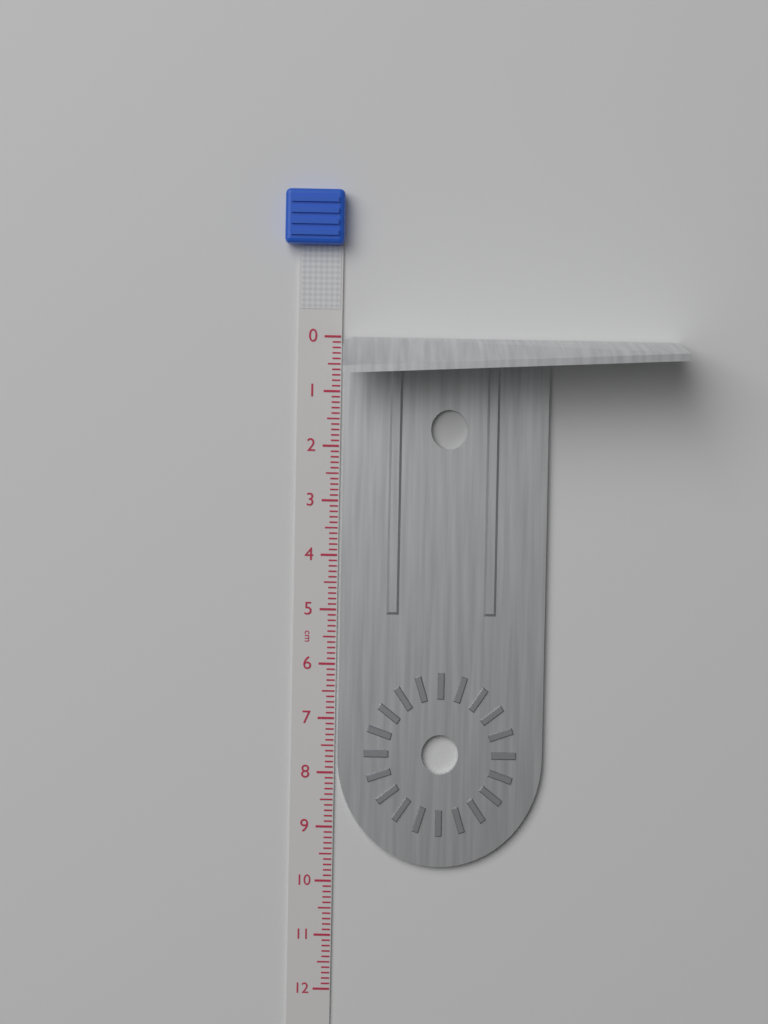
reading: 9.7 cm
